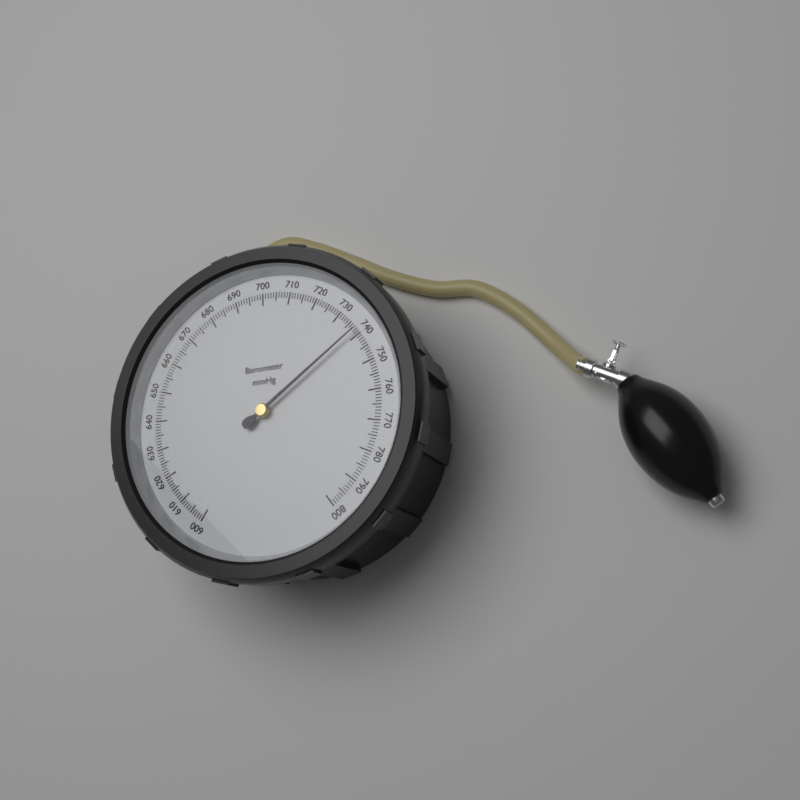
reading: 738 mmHg
